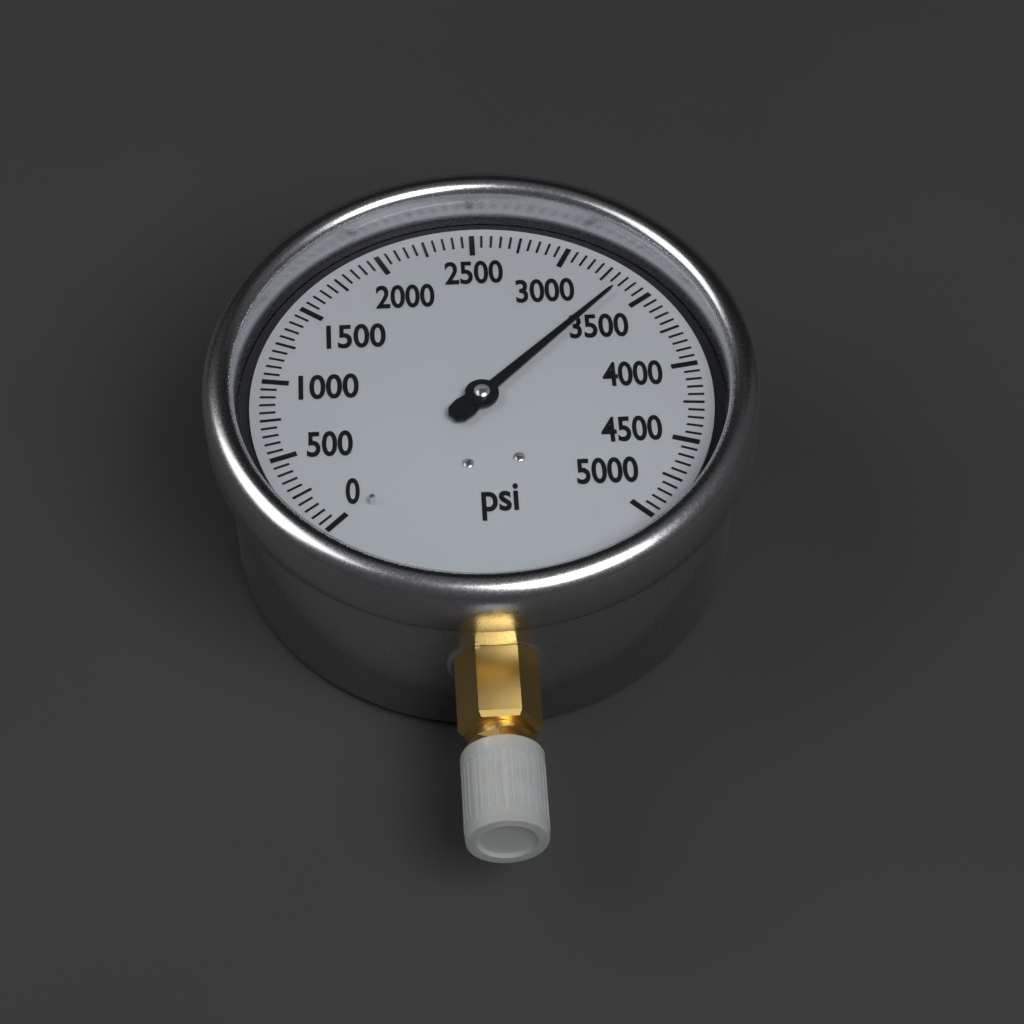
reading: 3350 psi
